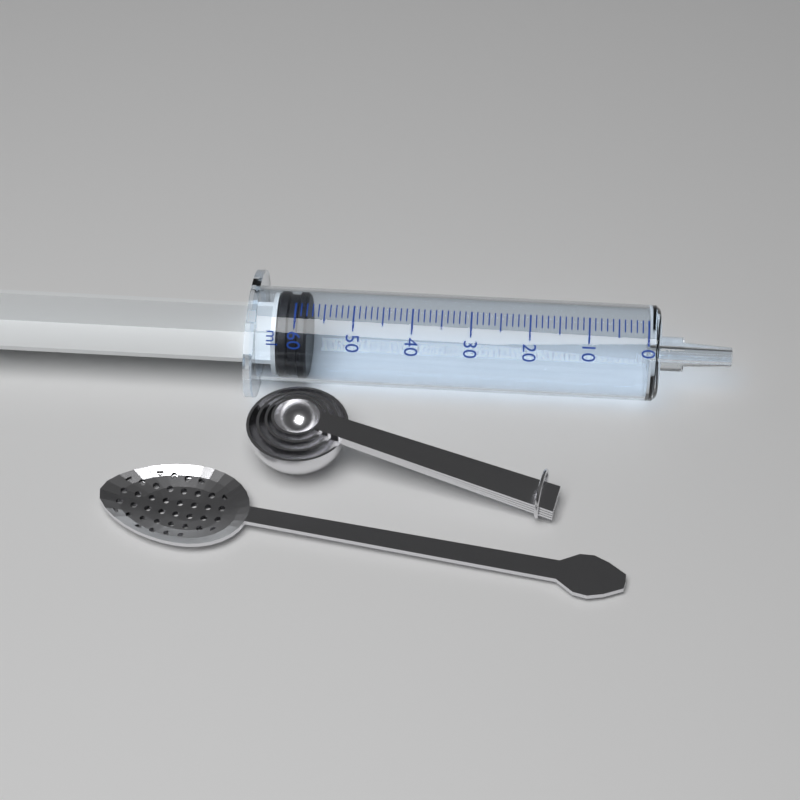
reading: 58 ml
